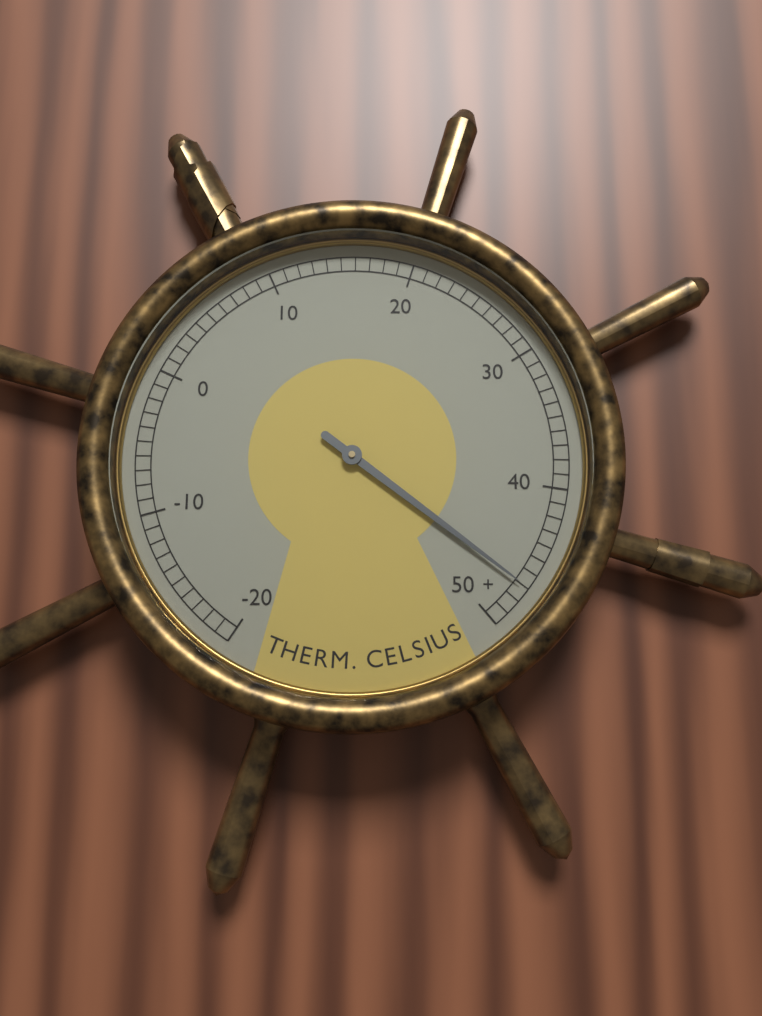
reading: 47 °C
